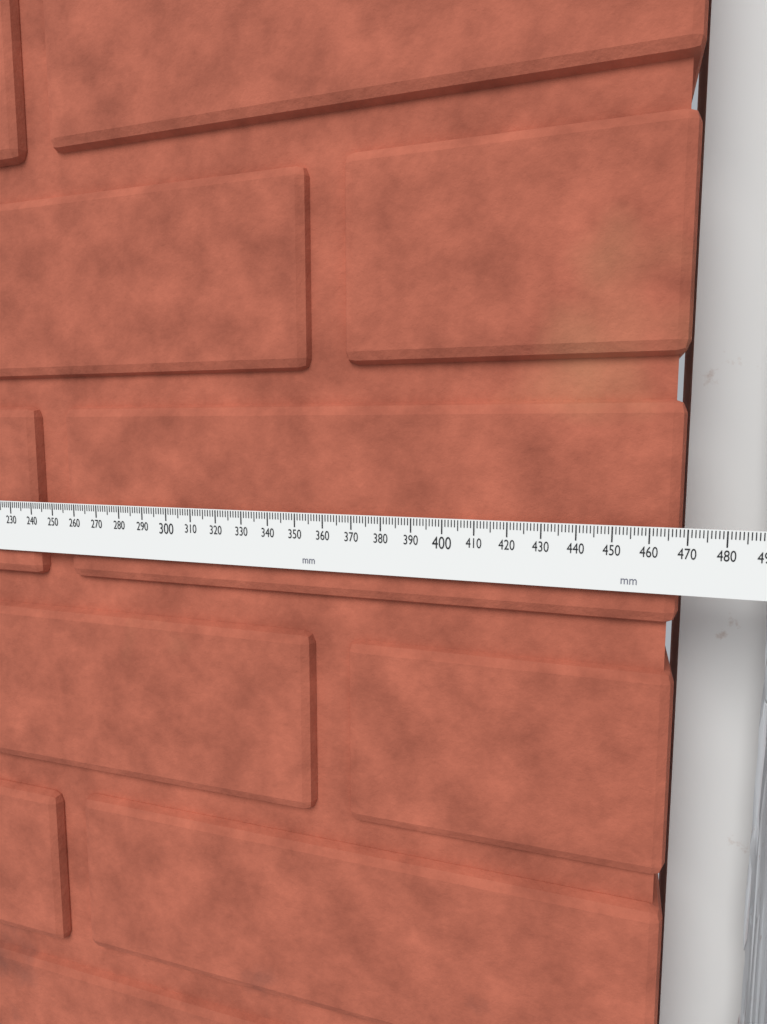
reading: 469 mm
